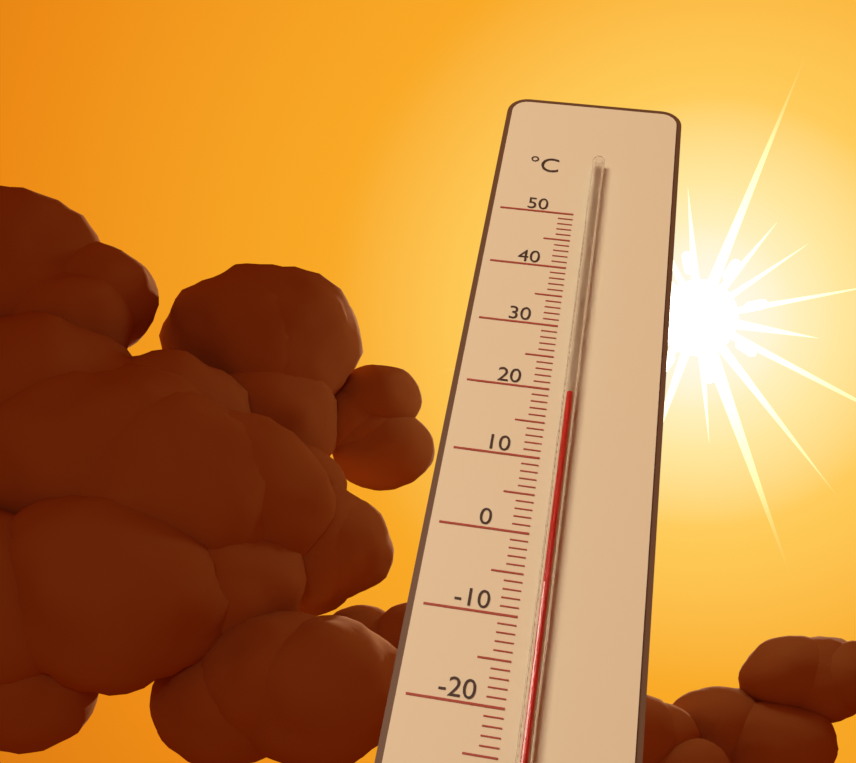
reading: 19 °C
